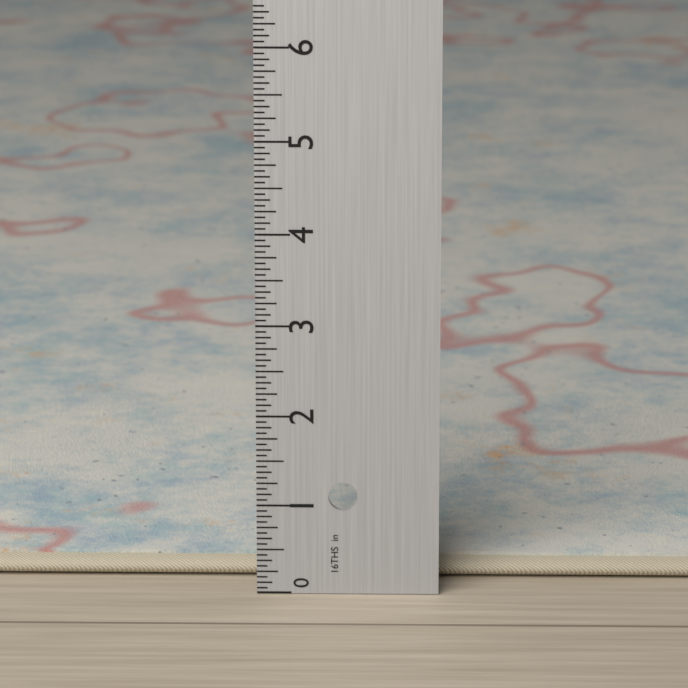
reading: 0.2500 in
